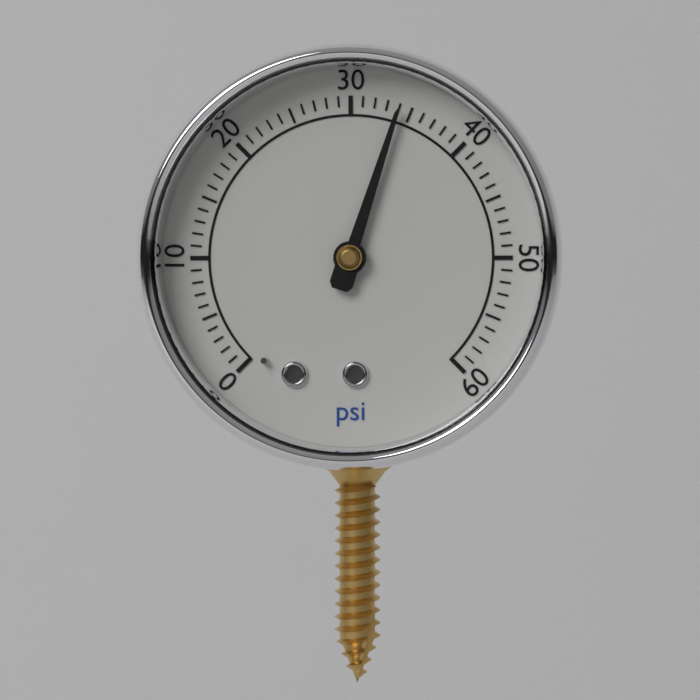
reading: 34 psi
